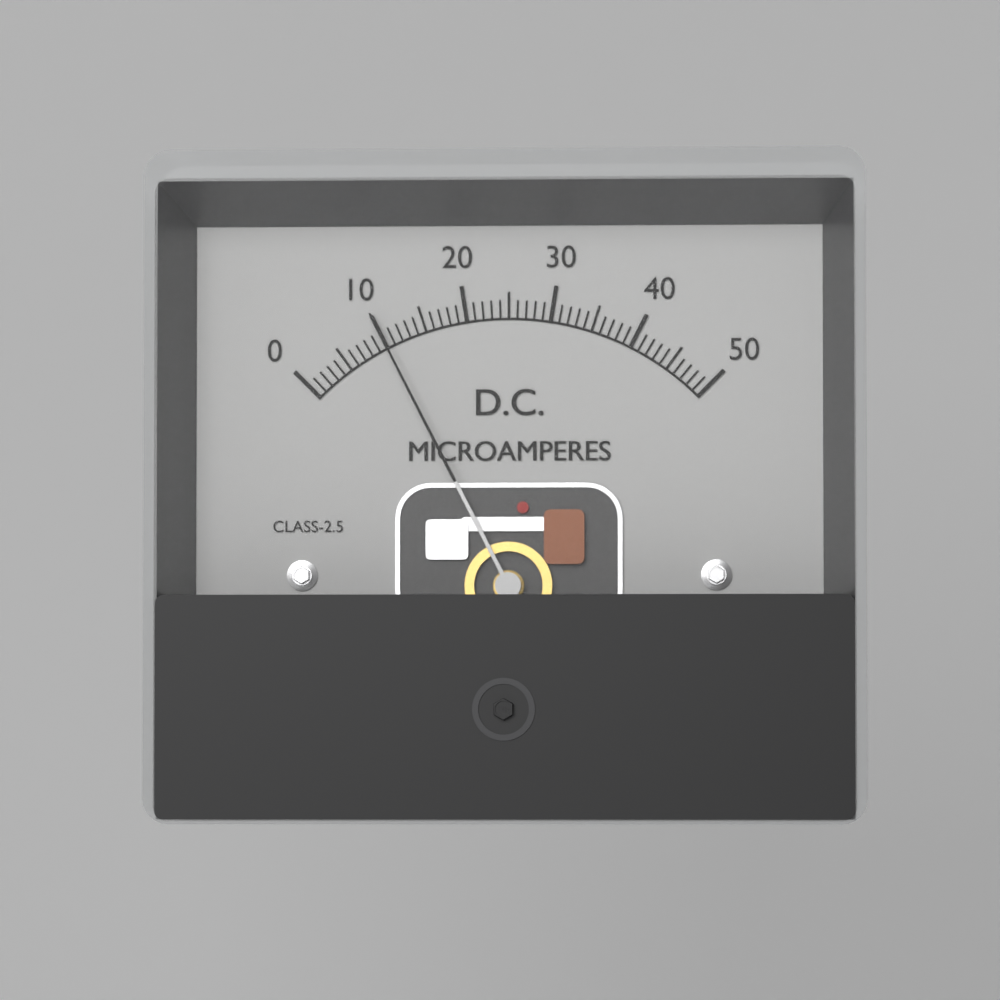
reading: 10 µA
